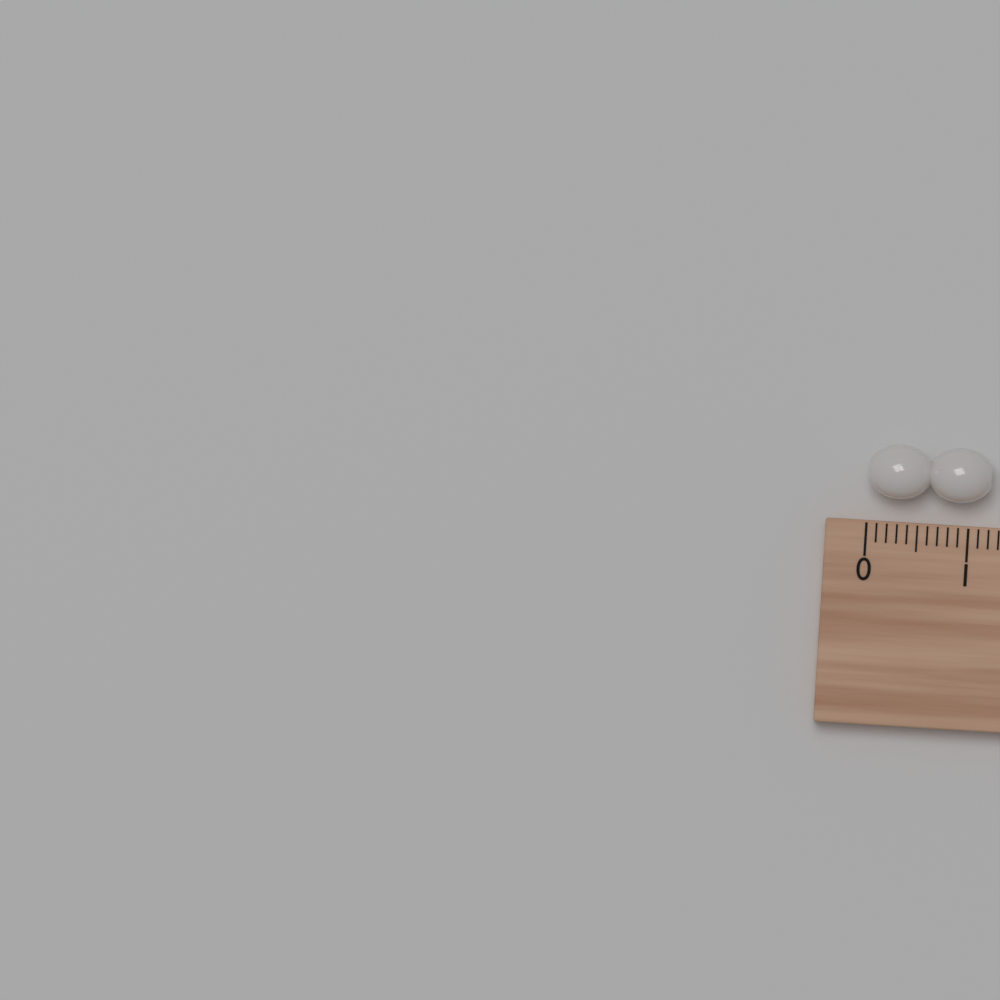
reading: 1.2 cm
